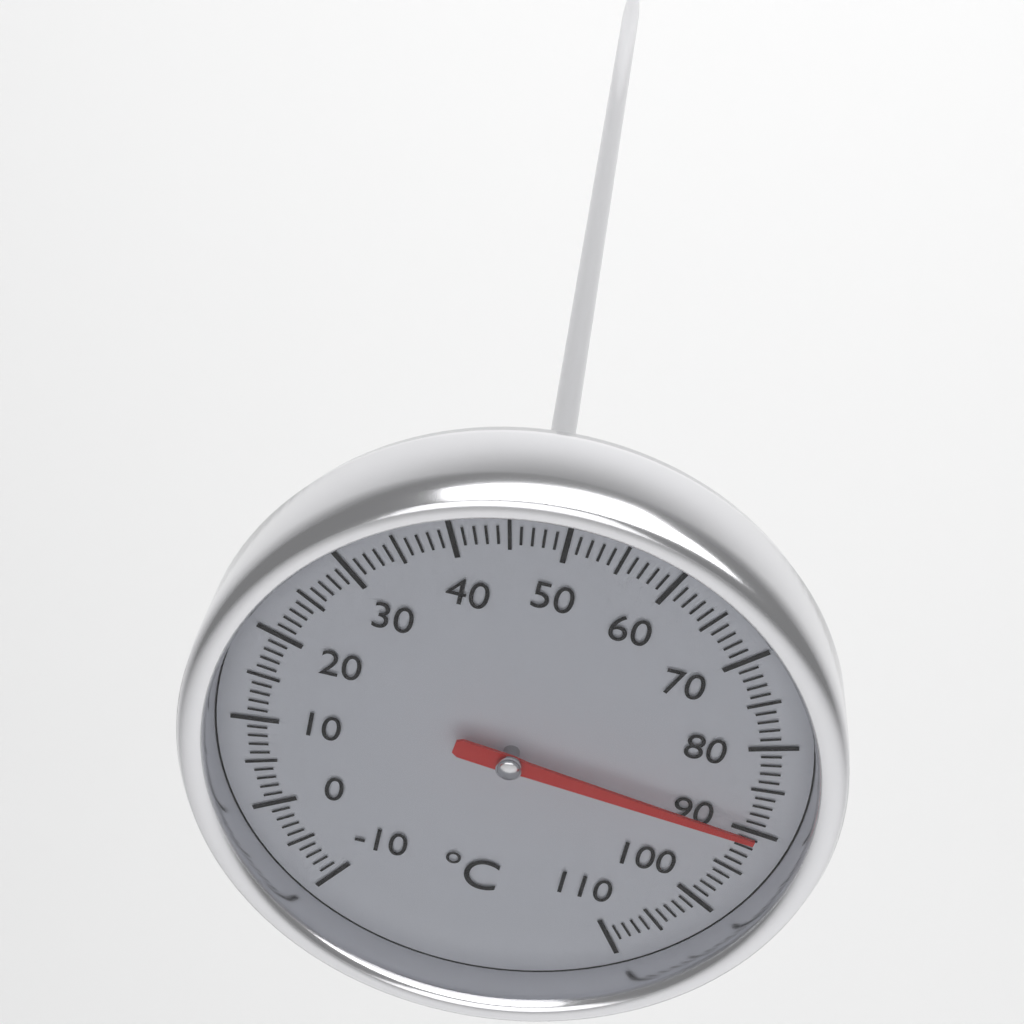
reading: 90 °C
